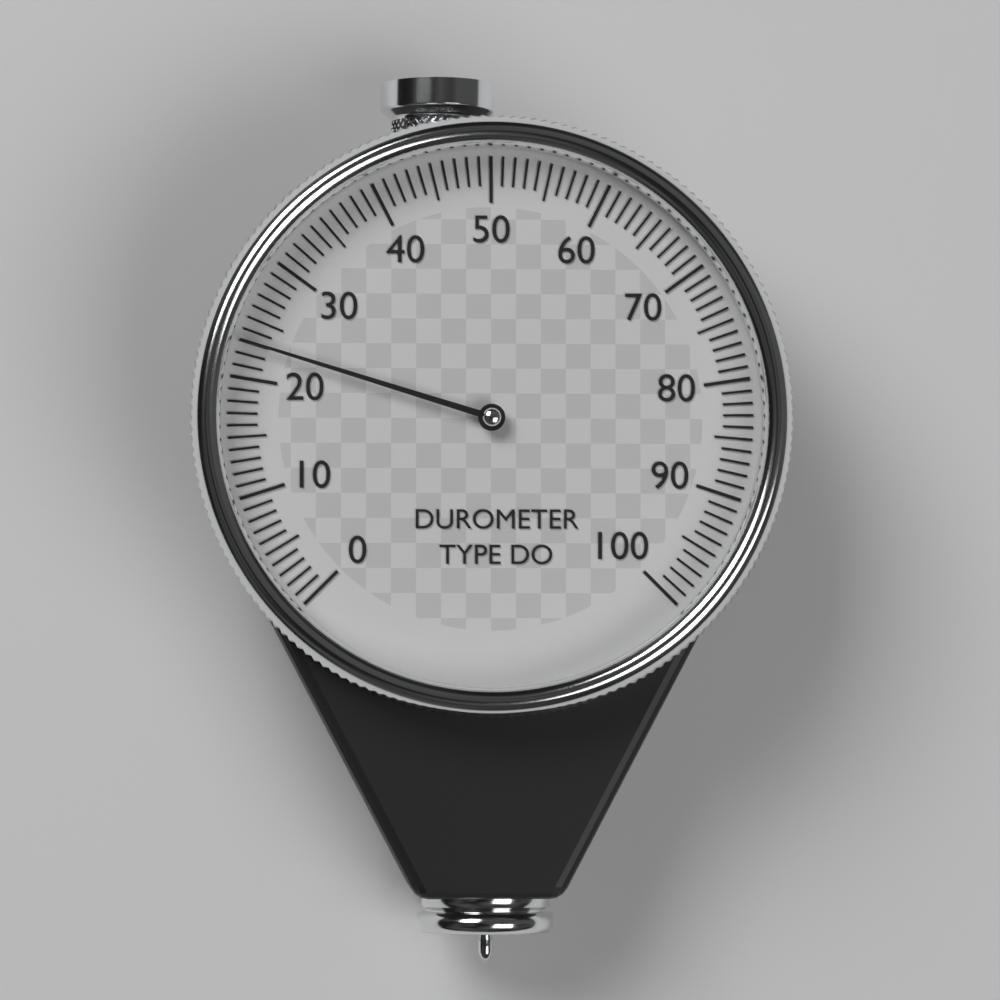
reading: 23 (no unit)
